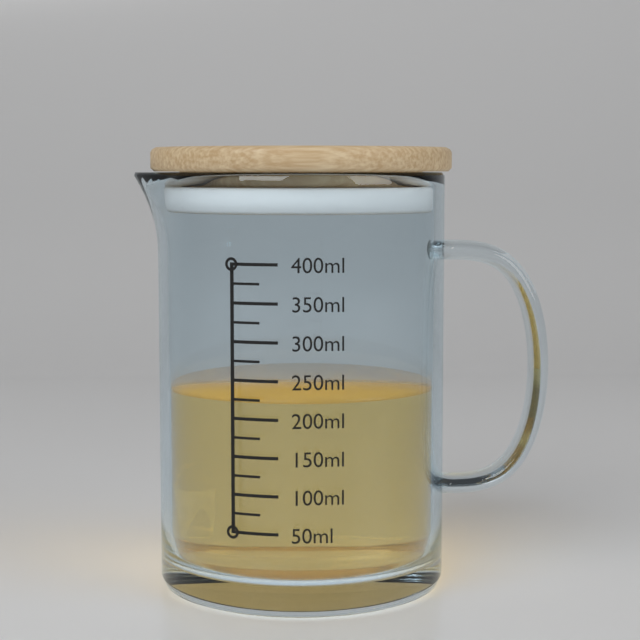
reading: 225 ml
